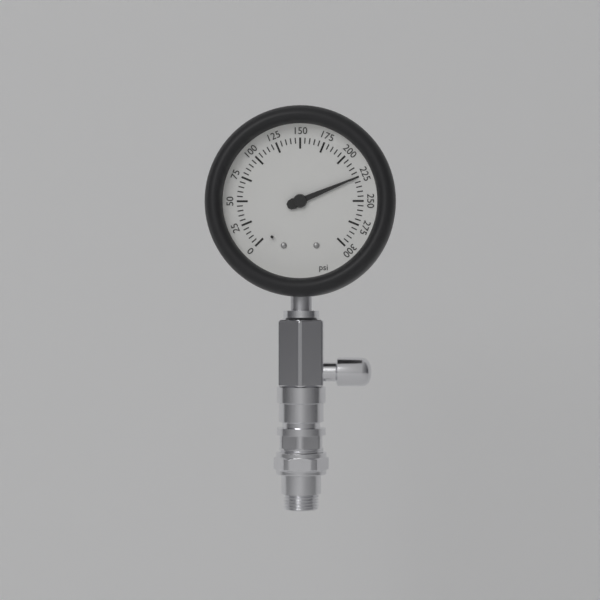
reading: 225 psi
